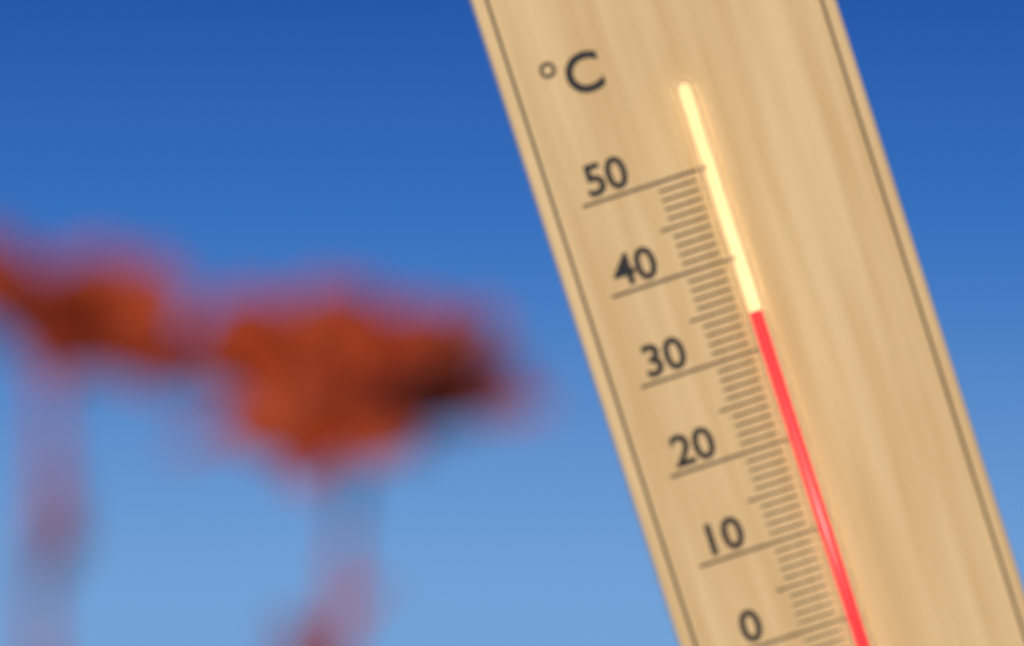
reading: 34 °C
